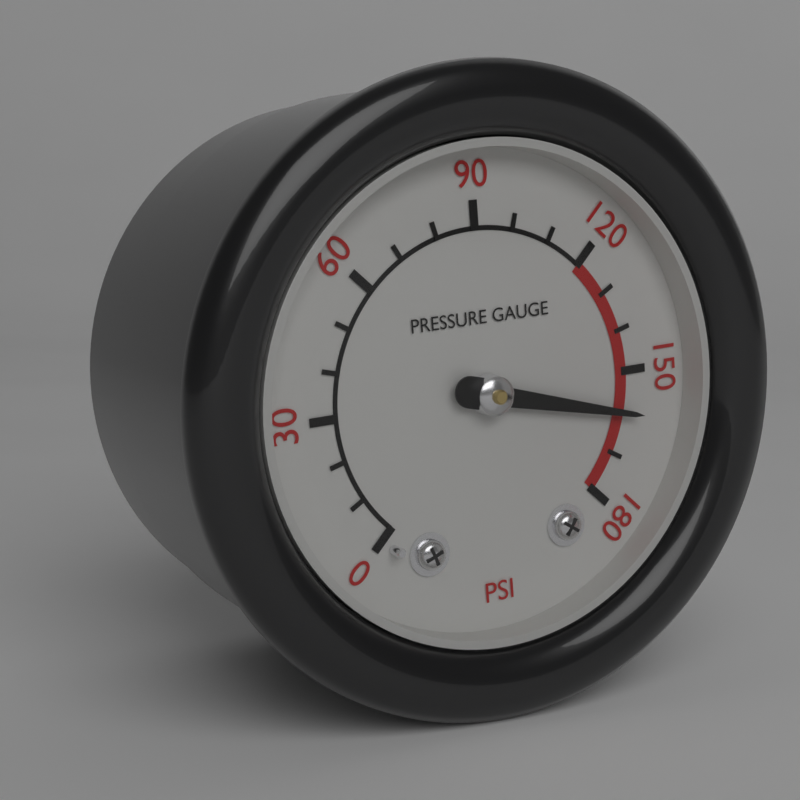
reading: 160 psi
